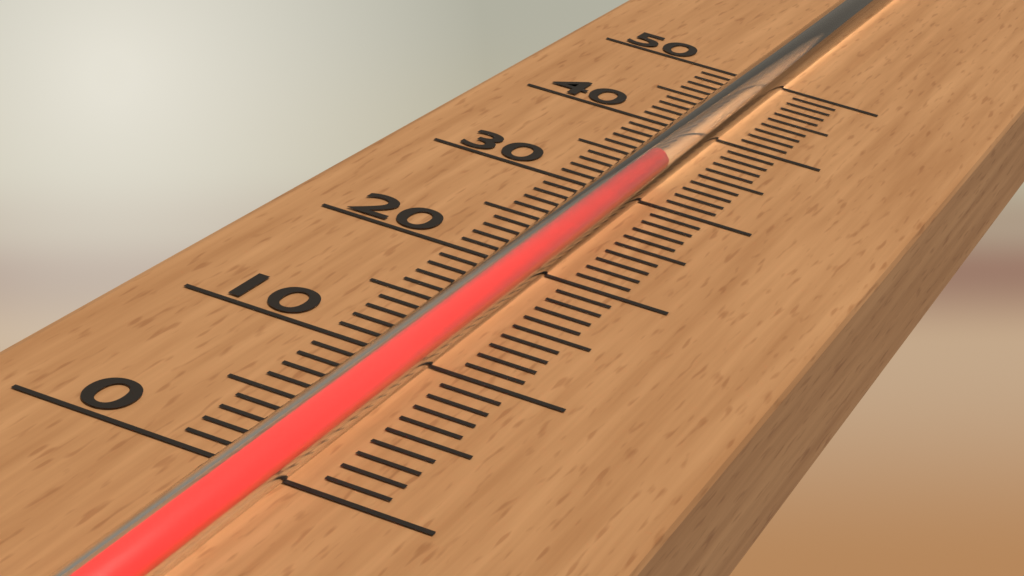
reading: 32 (no unit)
